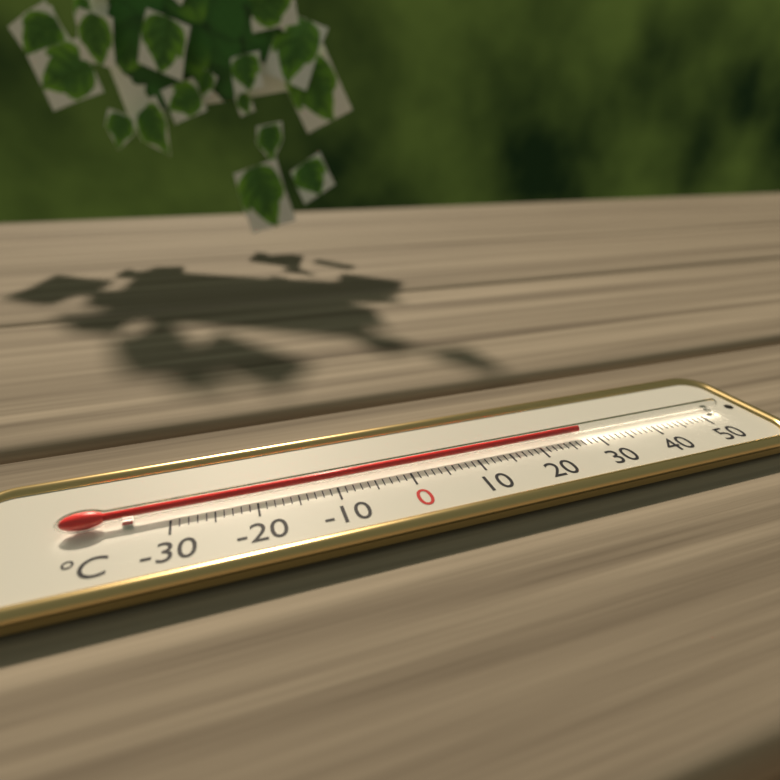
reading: 27 °C
